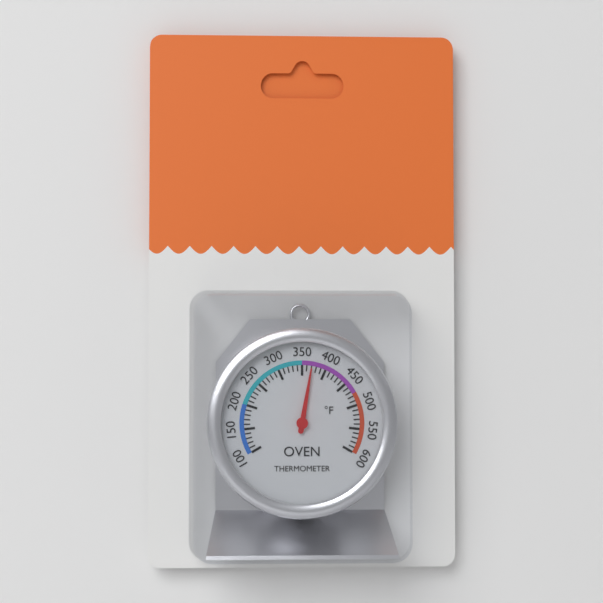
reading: 370 °F
